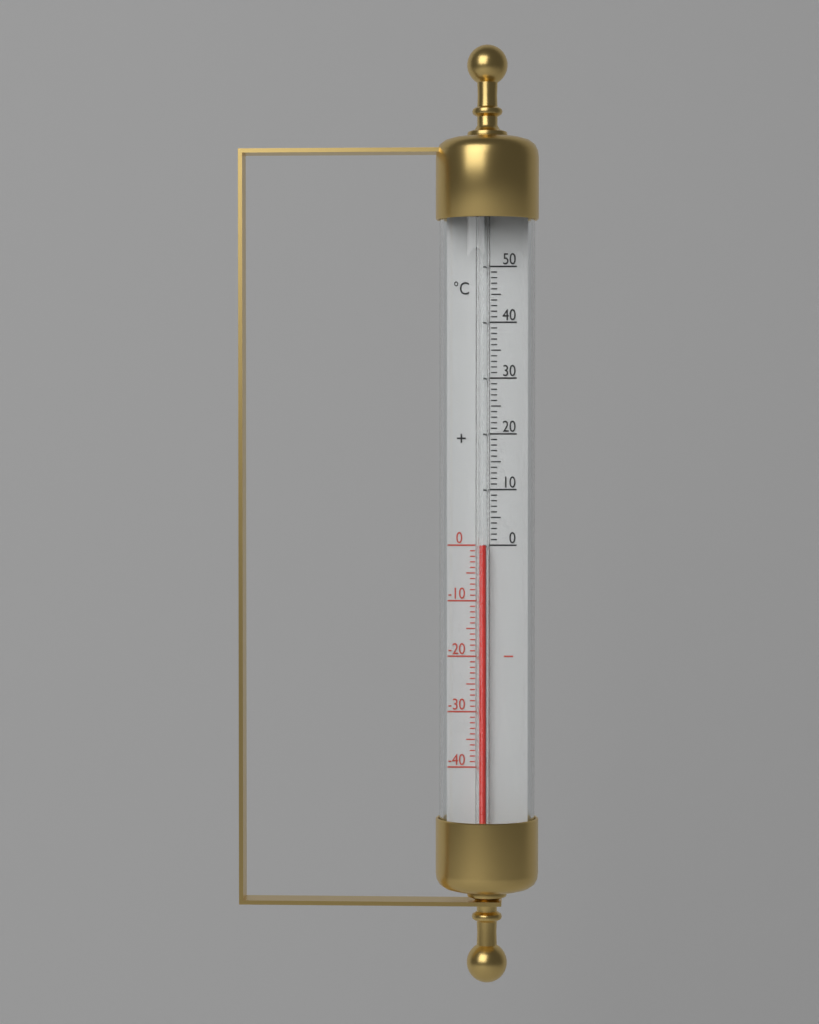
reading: 0 °C
